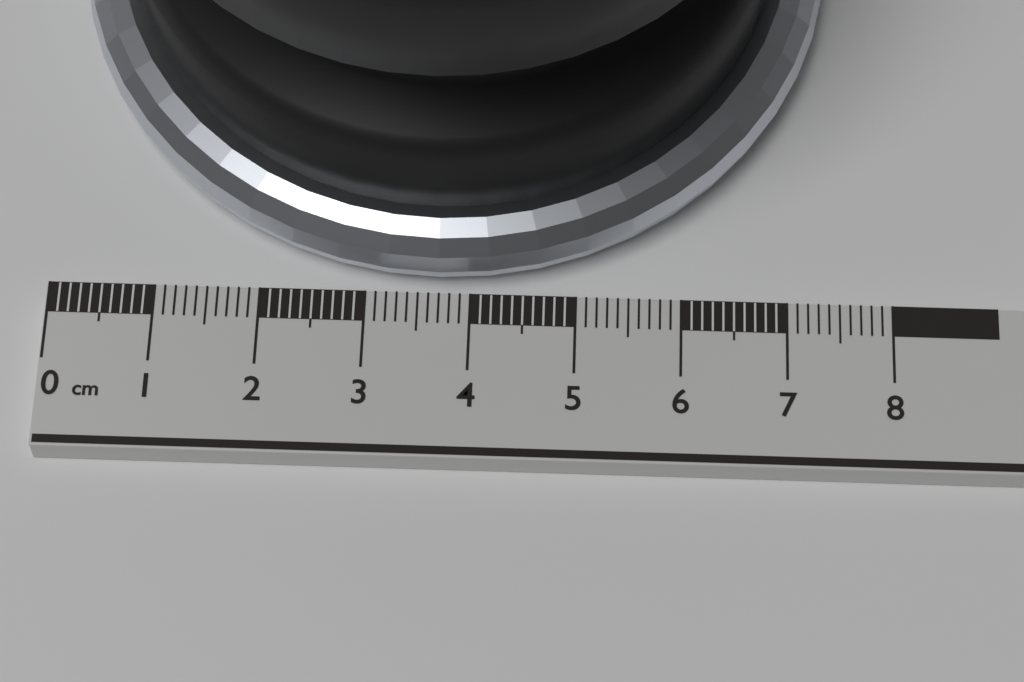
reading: 7.4 cm
